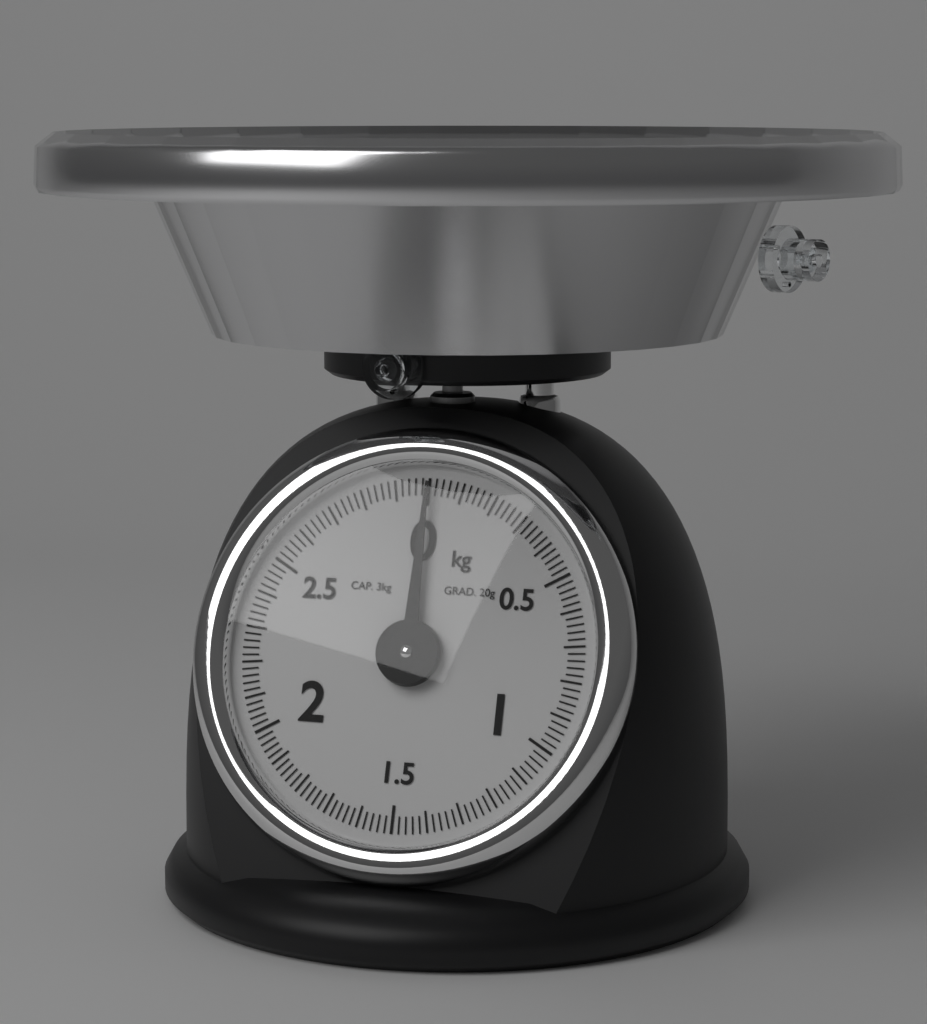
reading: 0.00 kg
